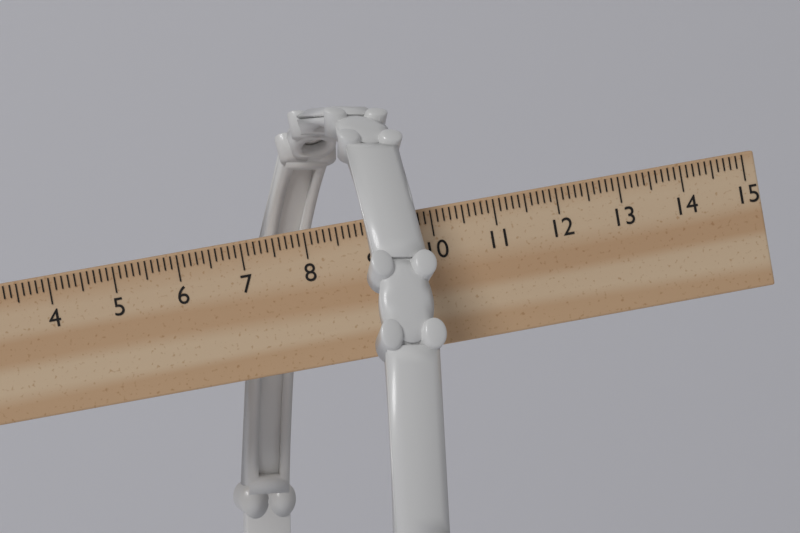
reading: 9.8 cm
